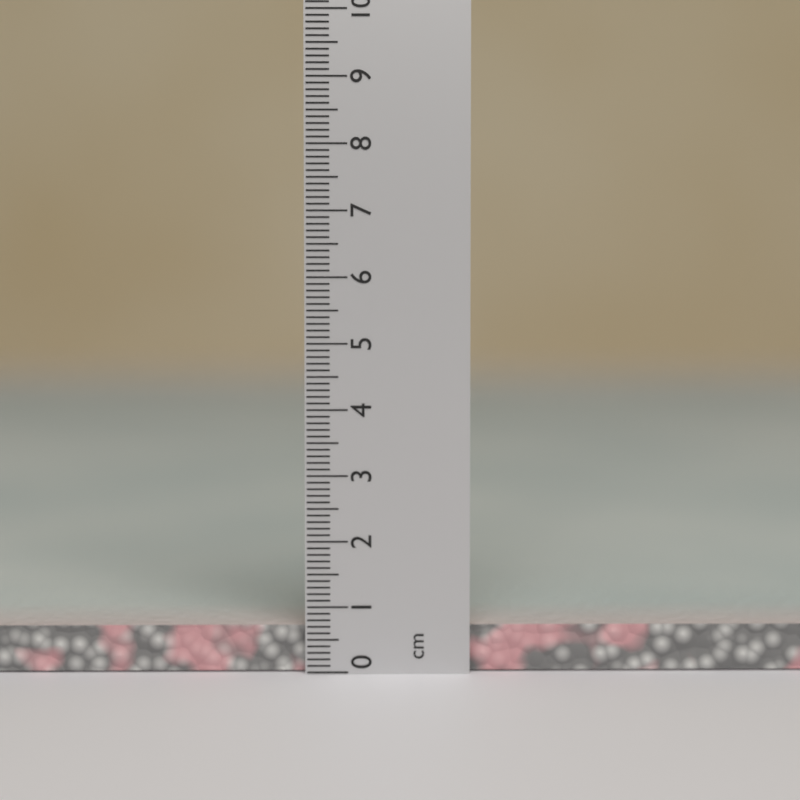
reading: 0.7 cm
